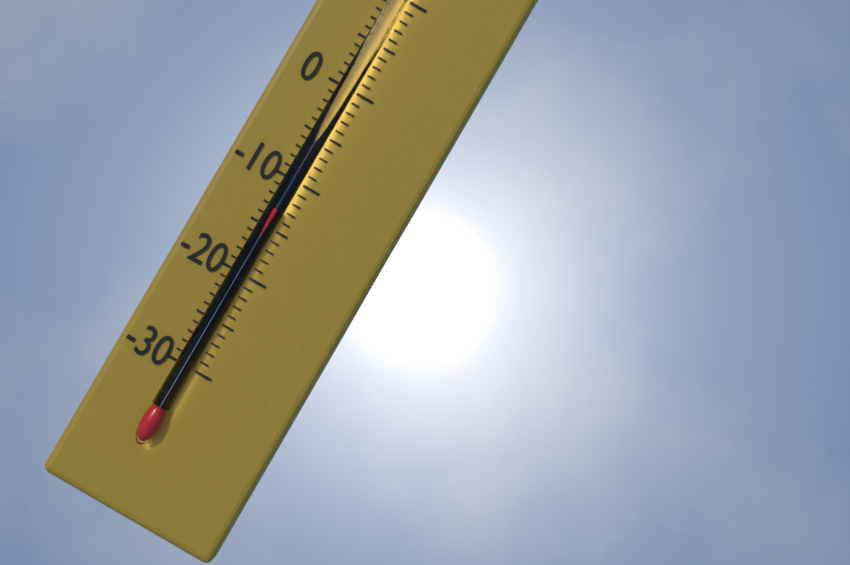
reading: -13 °C
